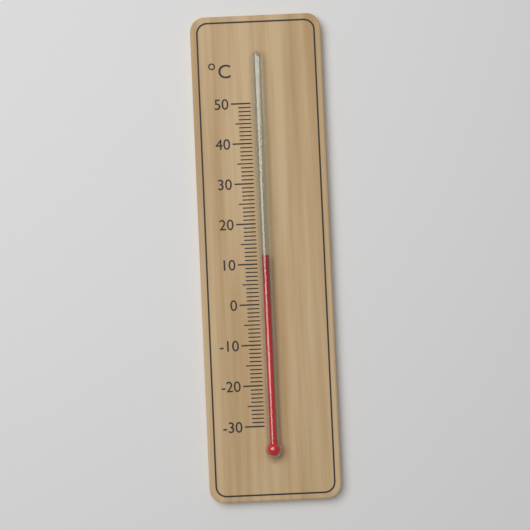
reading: 12 °C
